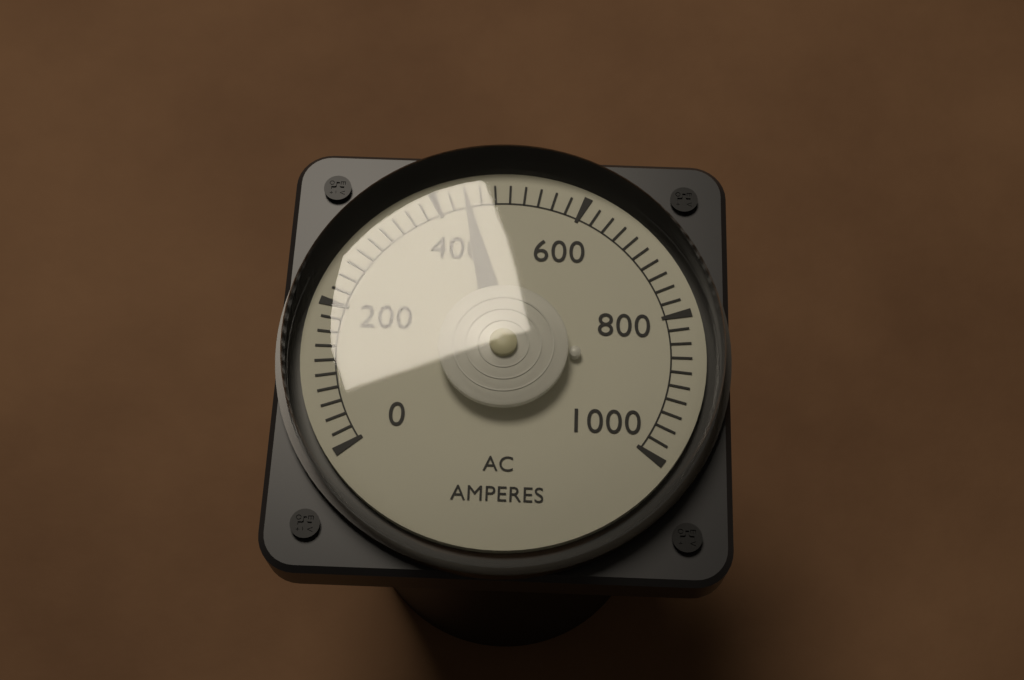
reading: 440 A
